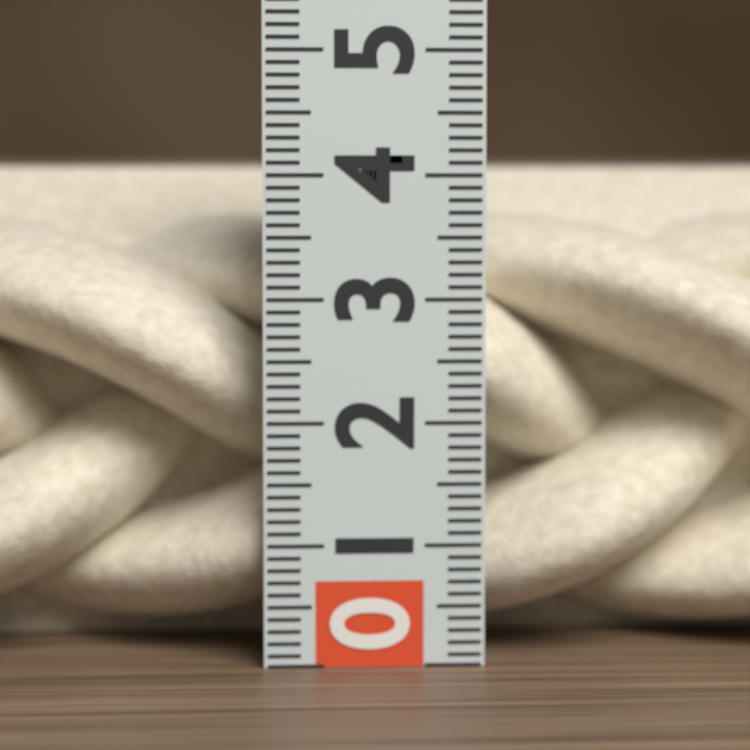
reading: 4.1 (no unit)
